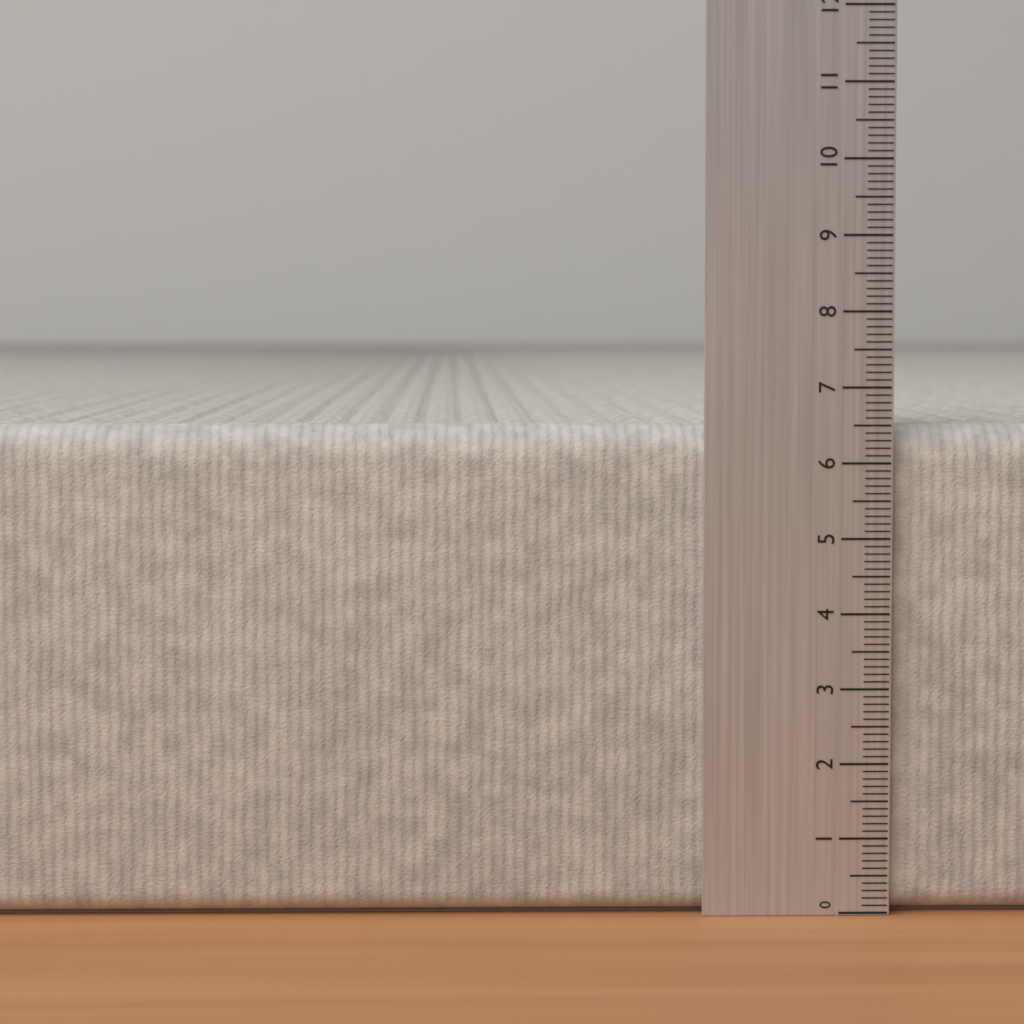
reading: 6.5 (no unit)
